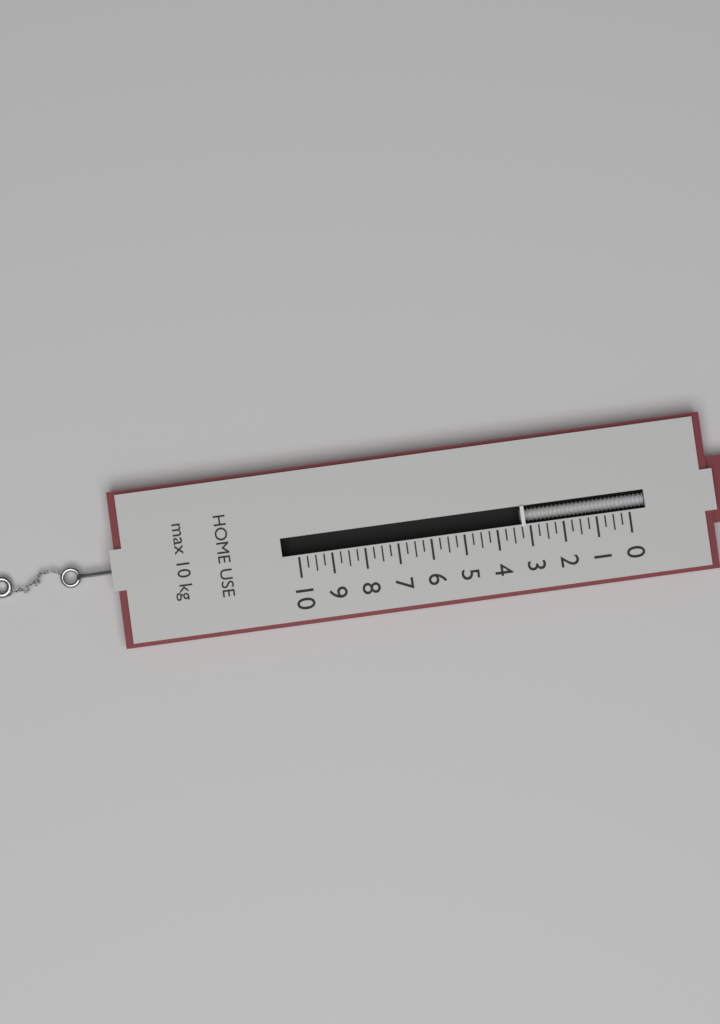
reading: 3.25 kg
